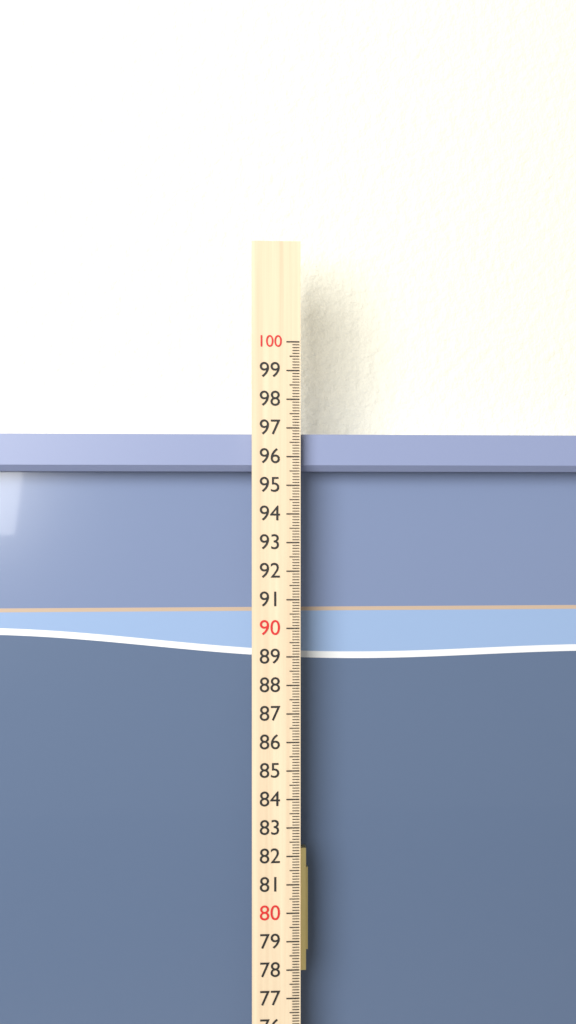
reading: 96.8 cm
